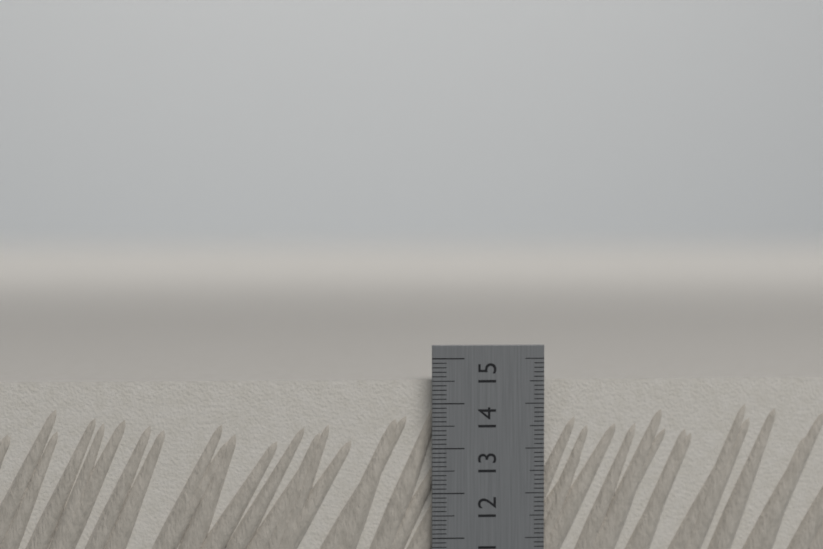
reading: 14.5 cm
